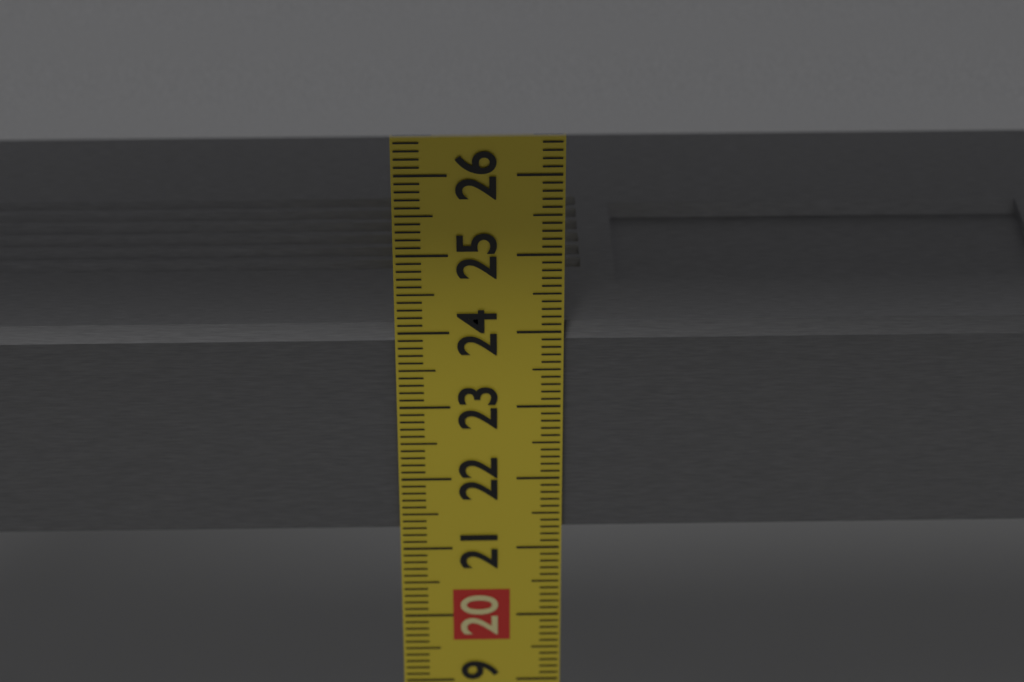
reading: 24.0 cm
